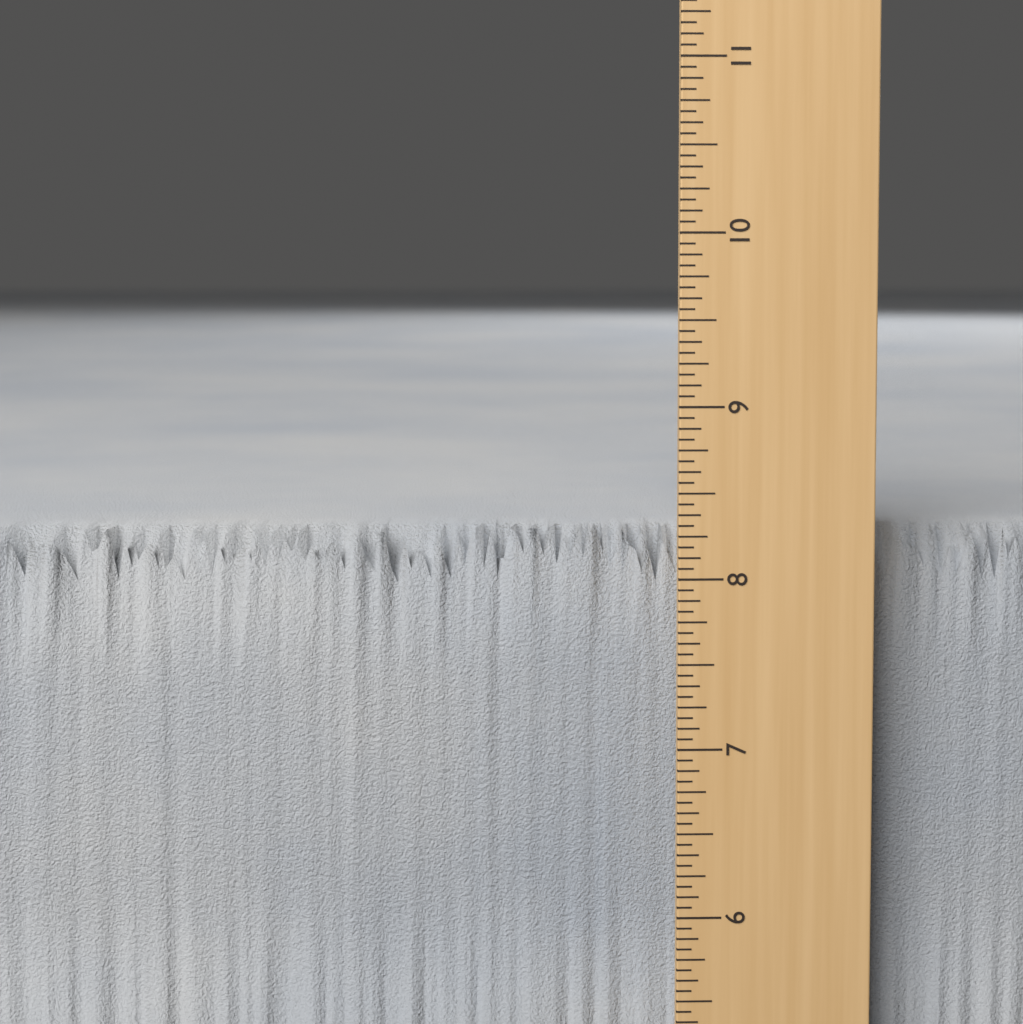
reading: 8.2500 in
